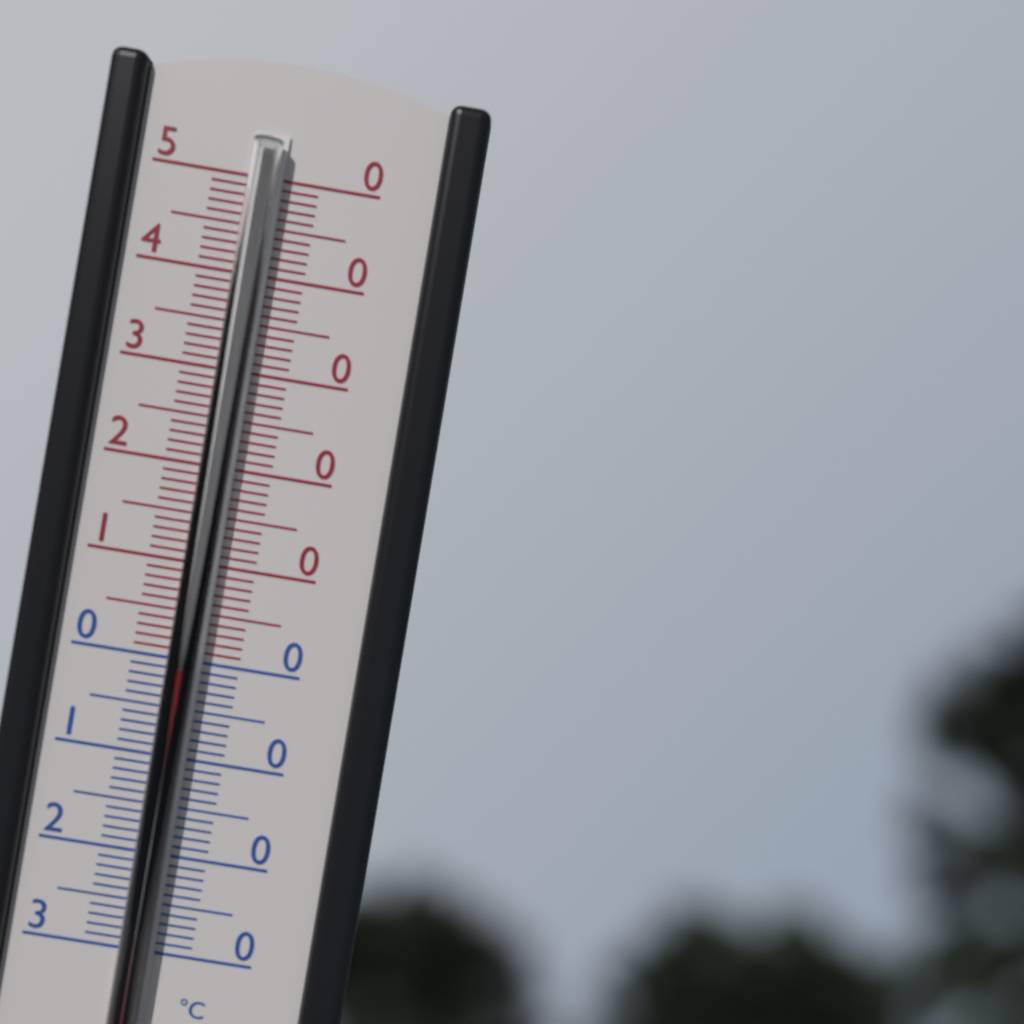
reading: 0 °C
